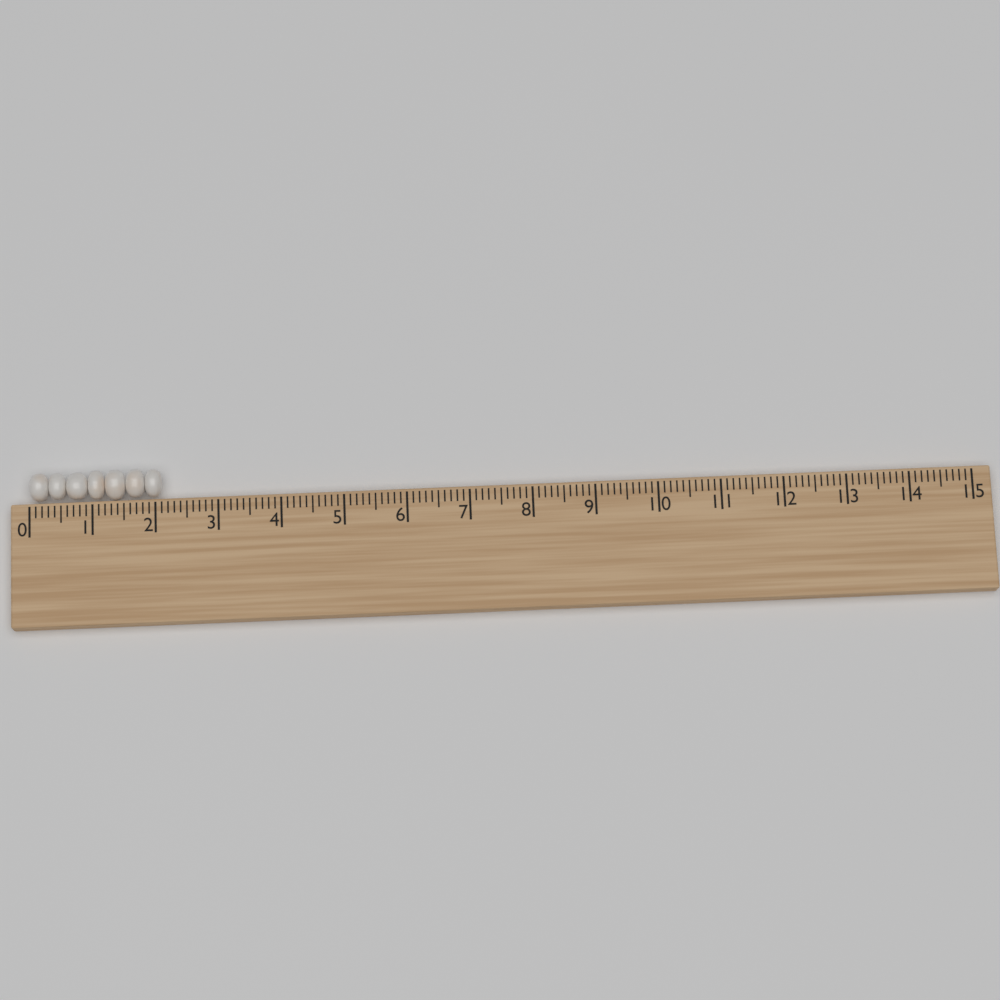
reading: 2.1 (no unit)
